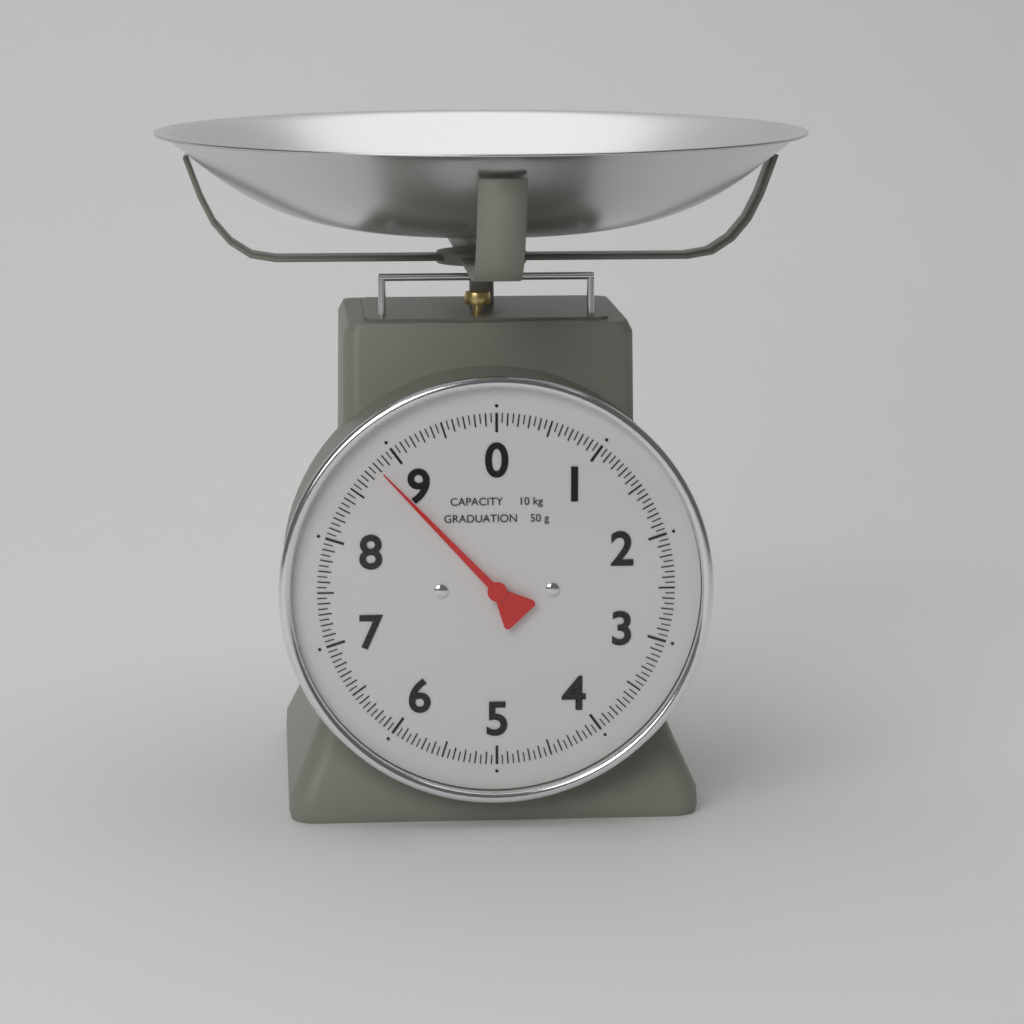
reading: 8.80 kg
